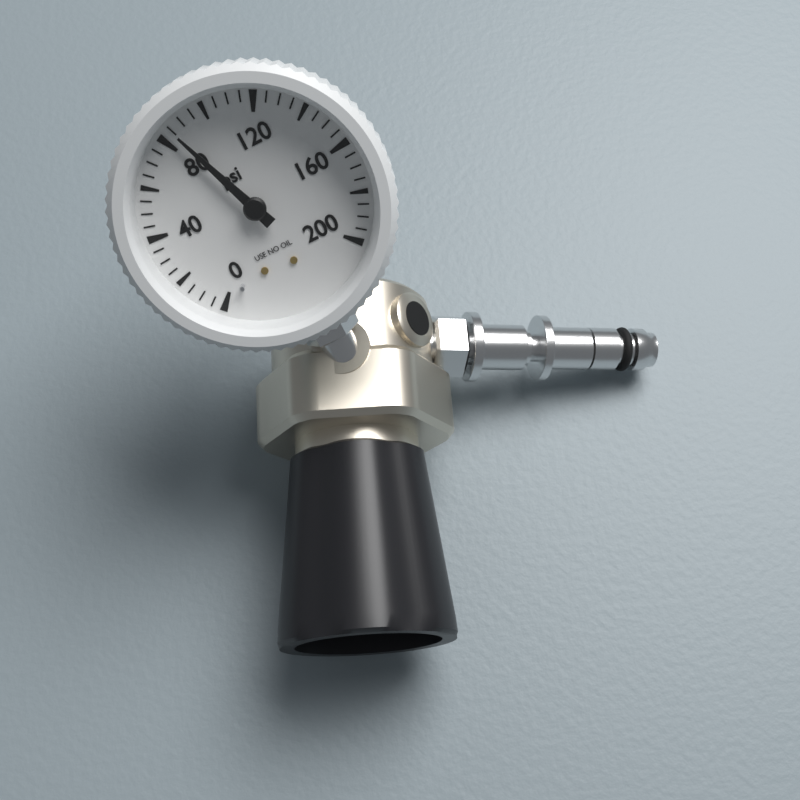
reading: 85 psi
